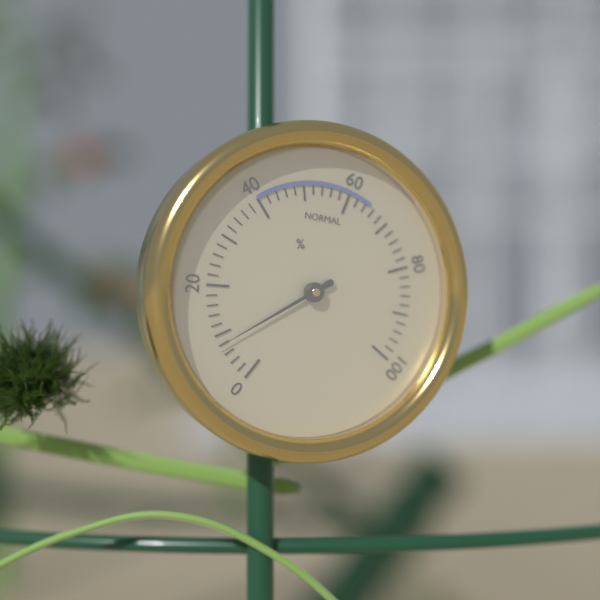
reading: 8 %
